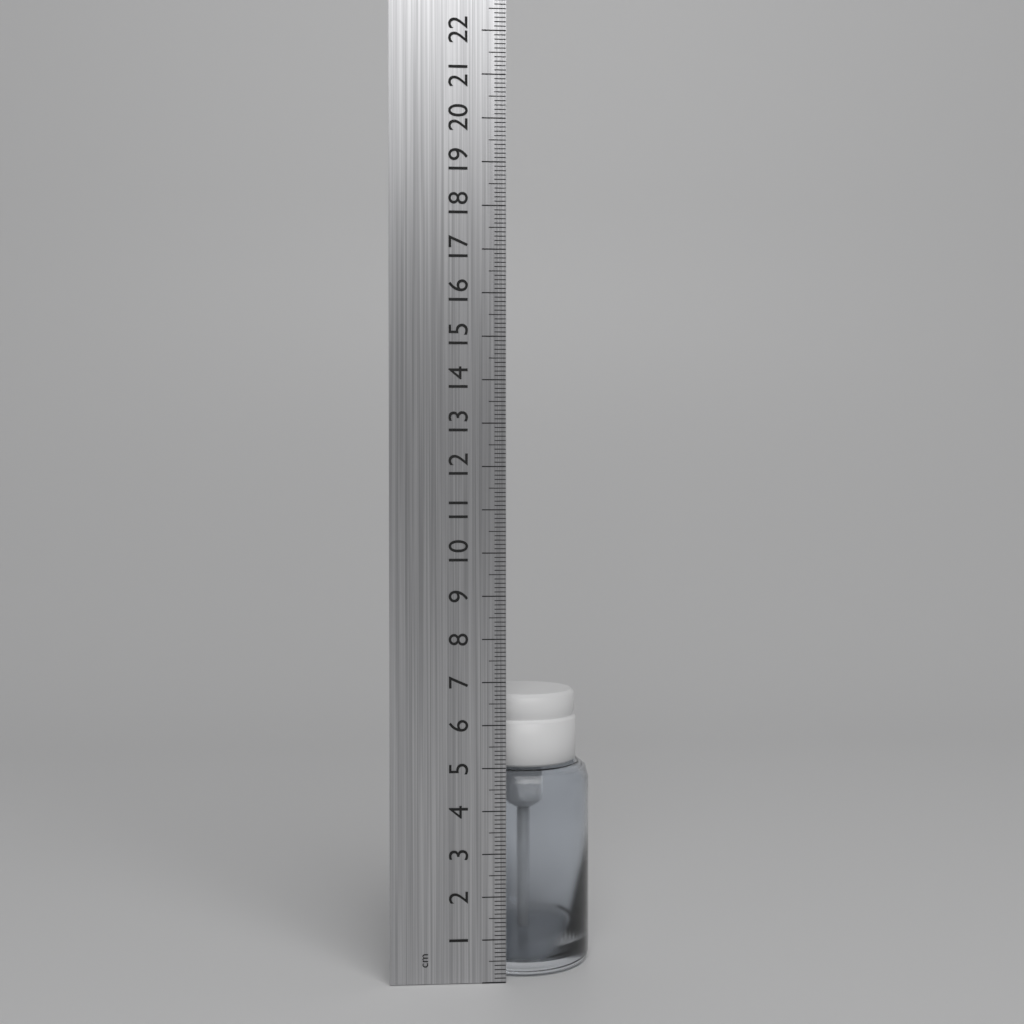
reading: 6.6 cm
